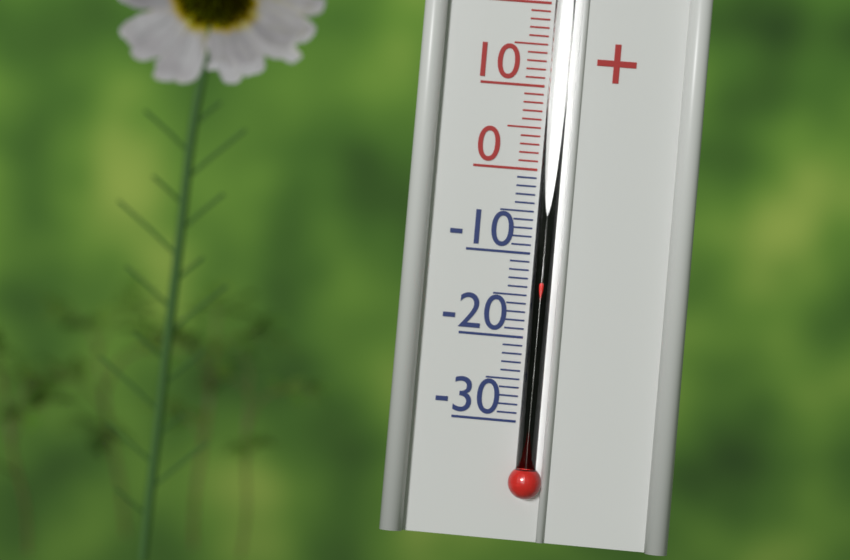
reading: -13 °C
